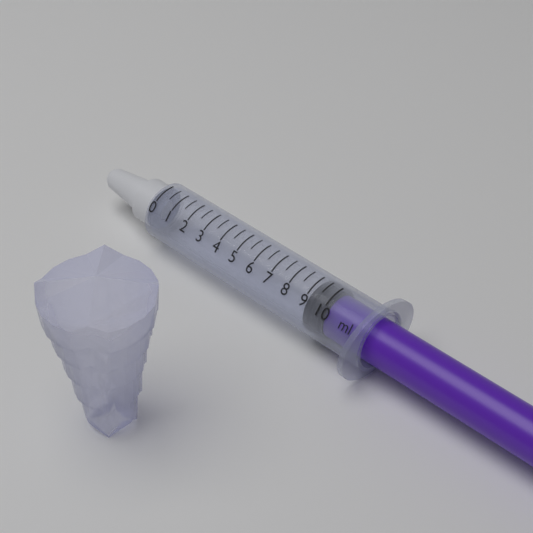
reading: 9.0 ml
